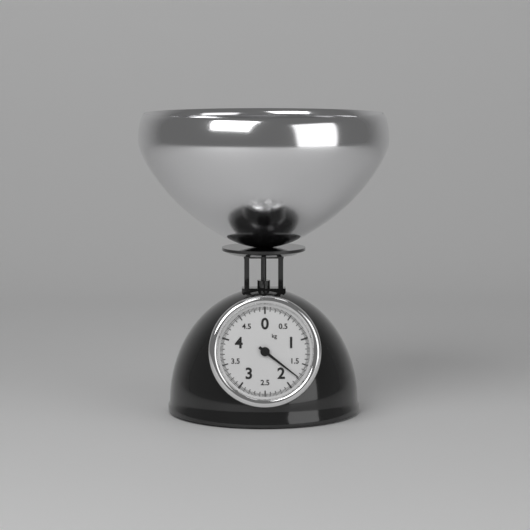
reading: 1.775 kg
